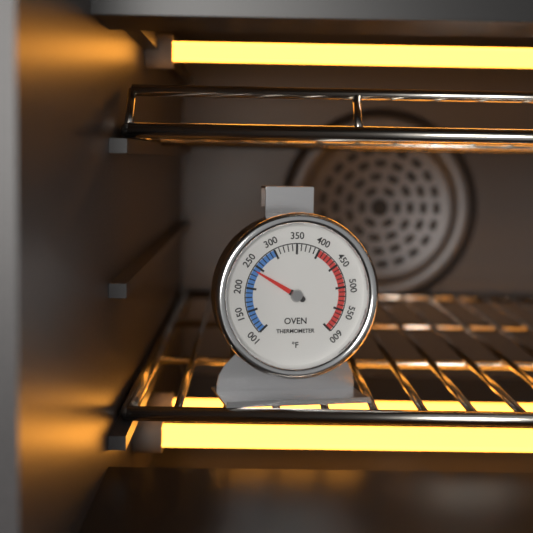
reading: 240 °F
